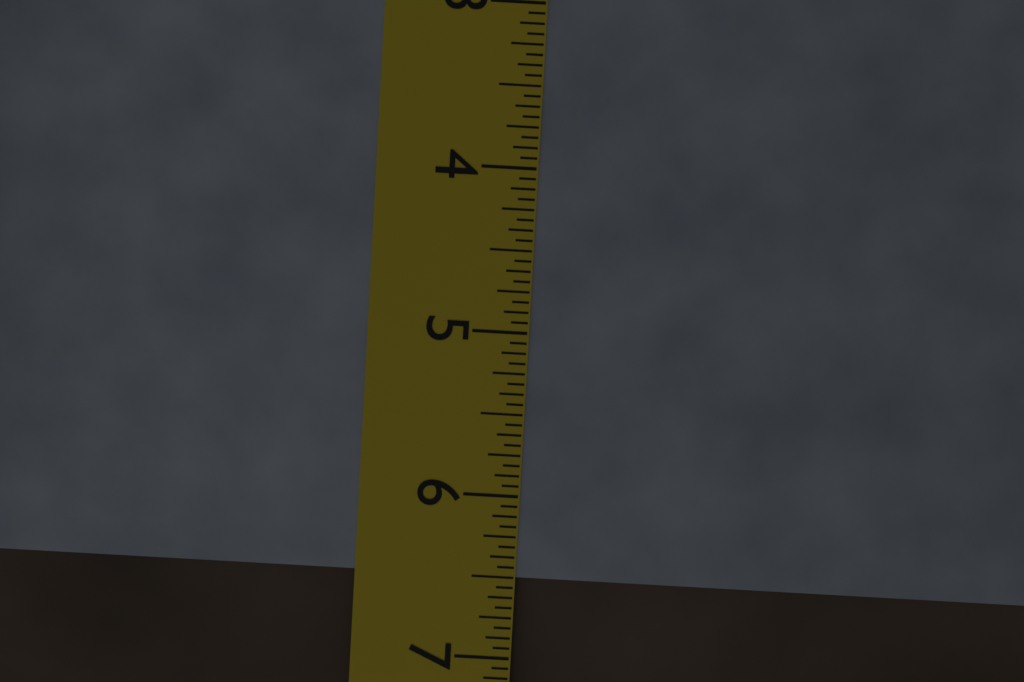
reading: 6.5000 in
